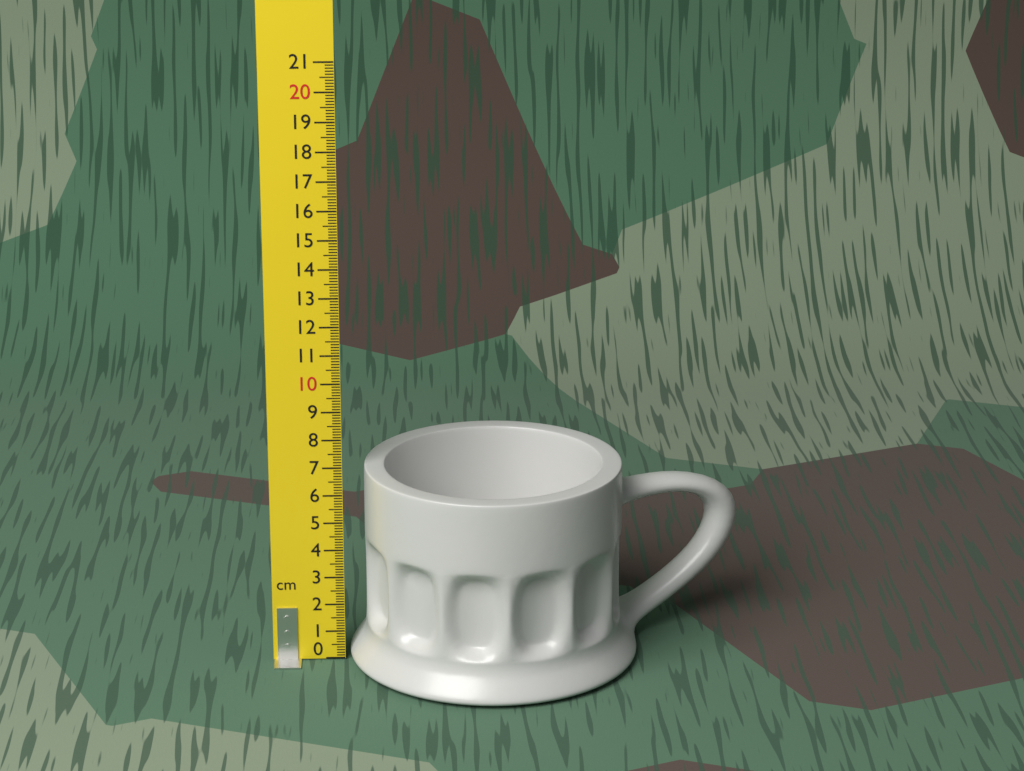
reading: 7.0 cm
